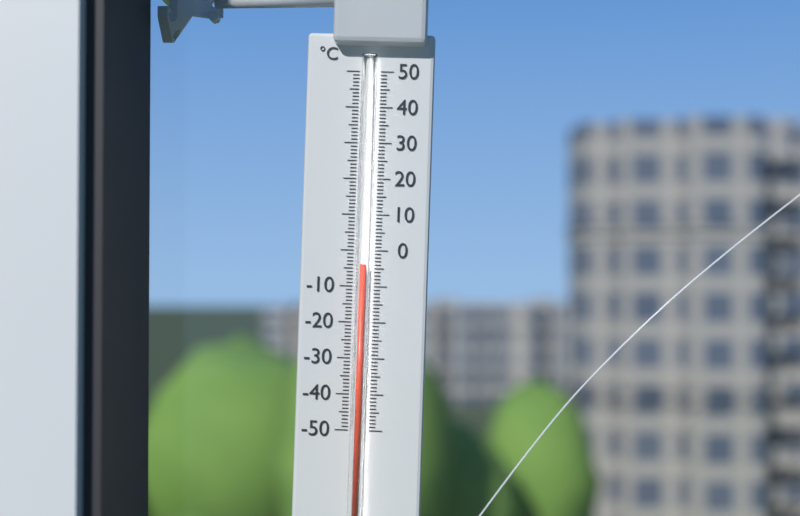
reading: -4 °C
